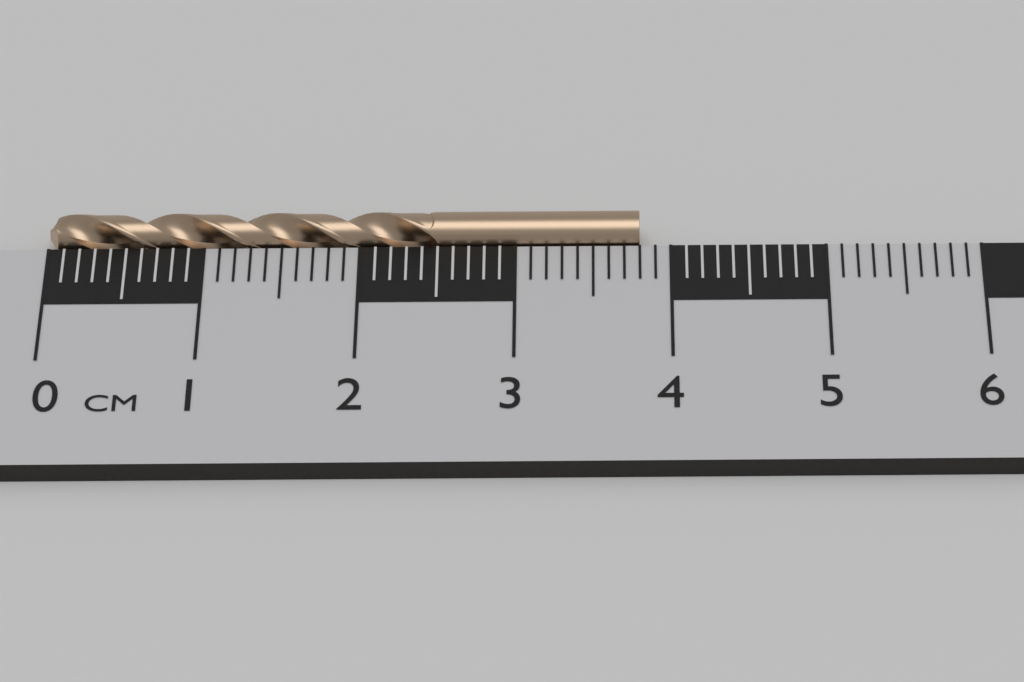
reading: 3.8 cm
